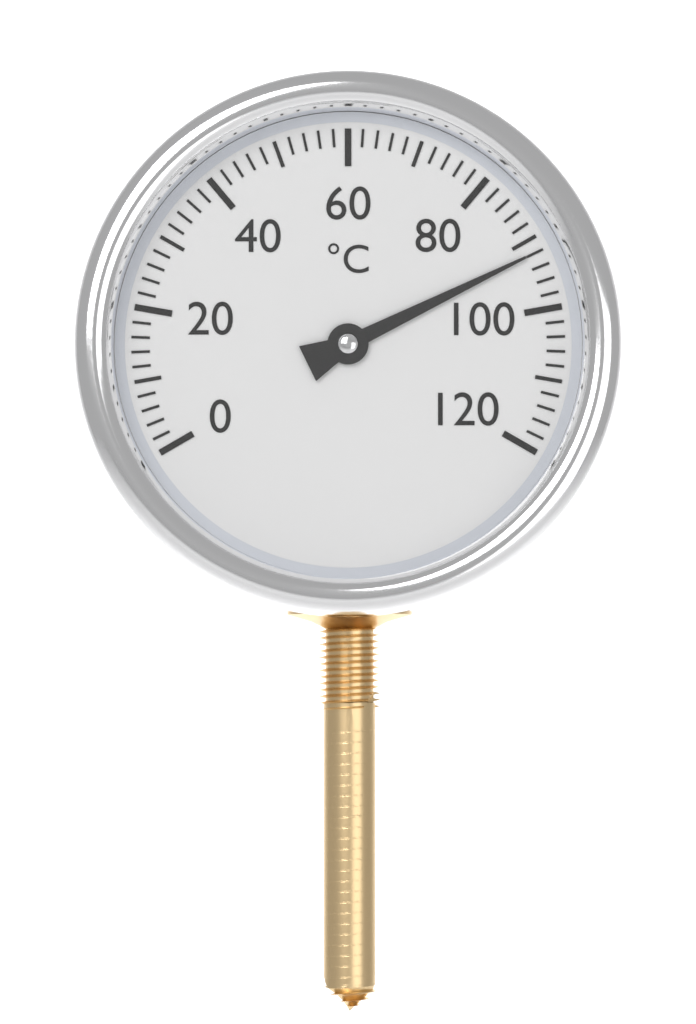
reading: 92 °C
